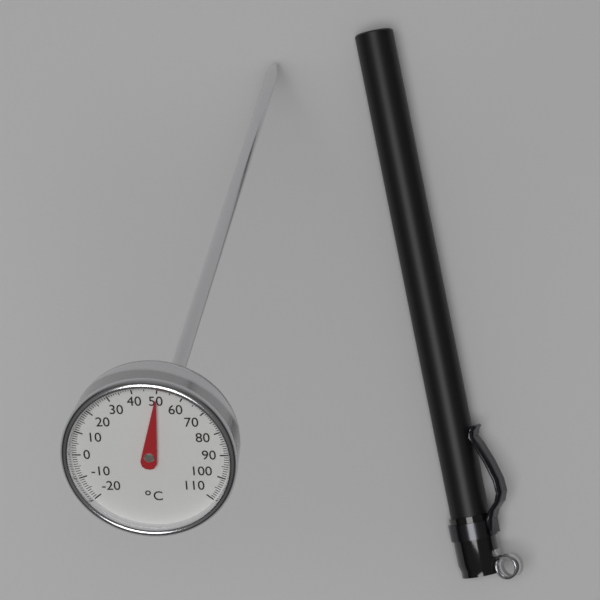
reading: 50 °C
